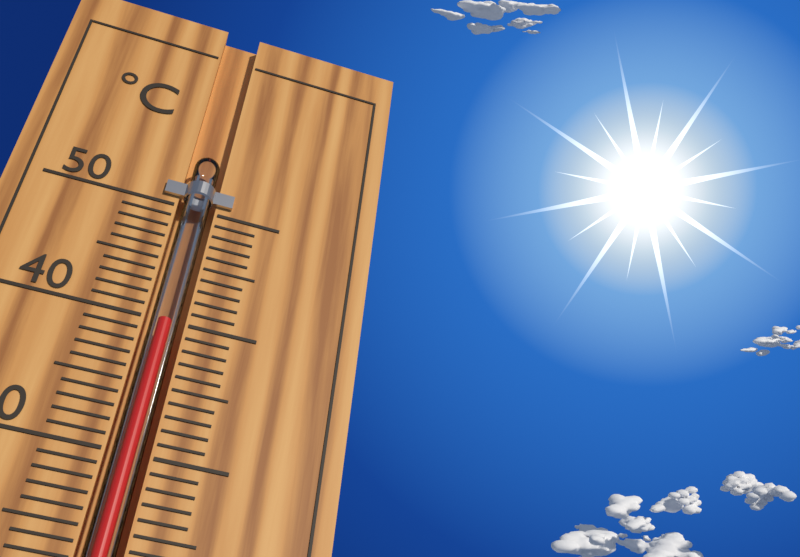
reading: 40 °C
